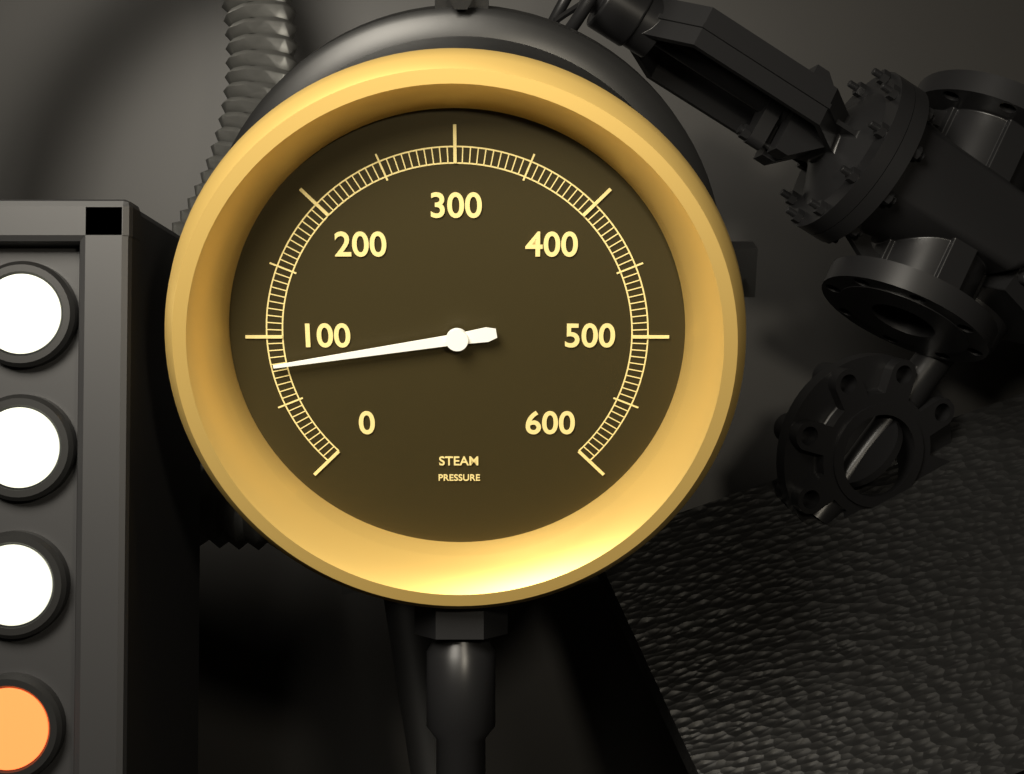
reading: 80 (no unit)
